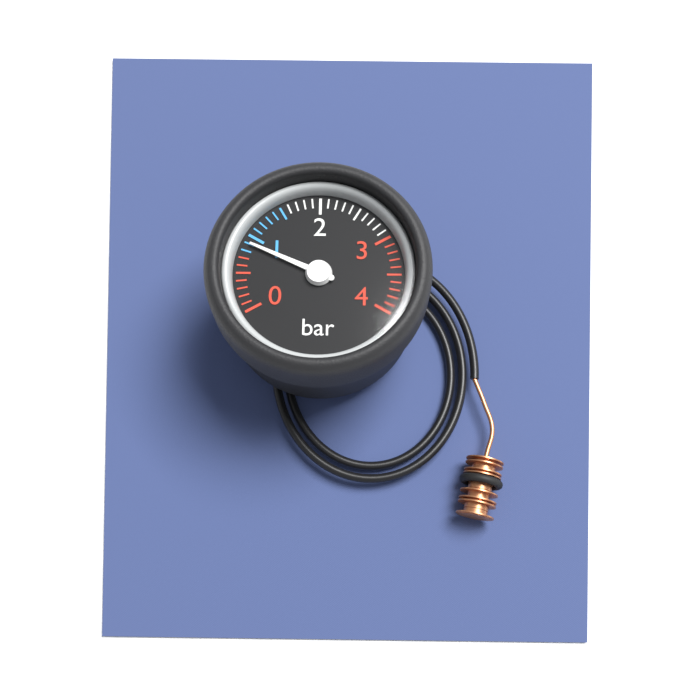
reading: 0.9 bar
